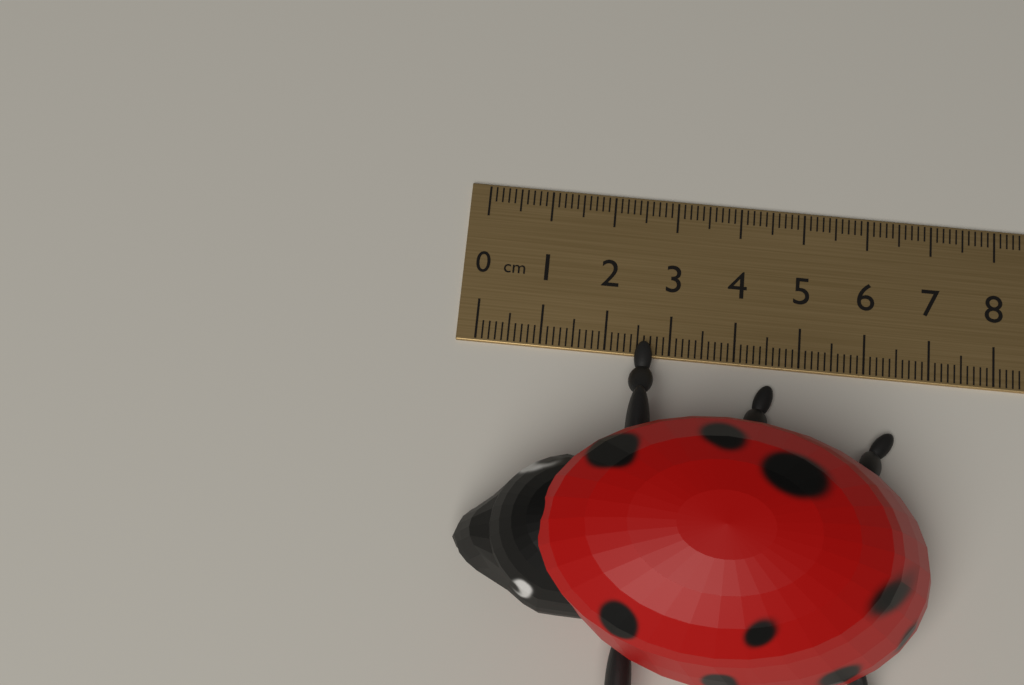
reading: 6.9 cm
